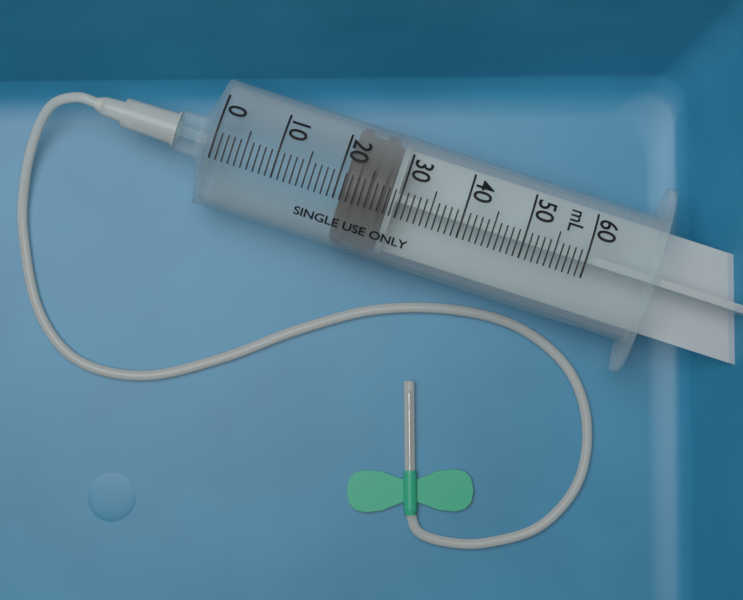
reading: 21 mL
